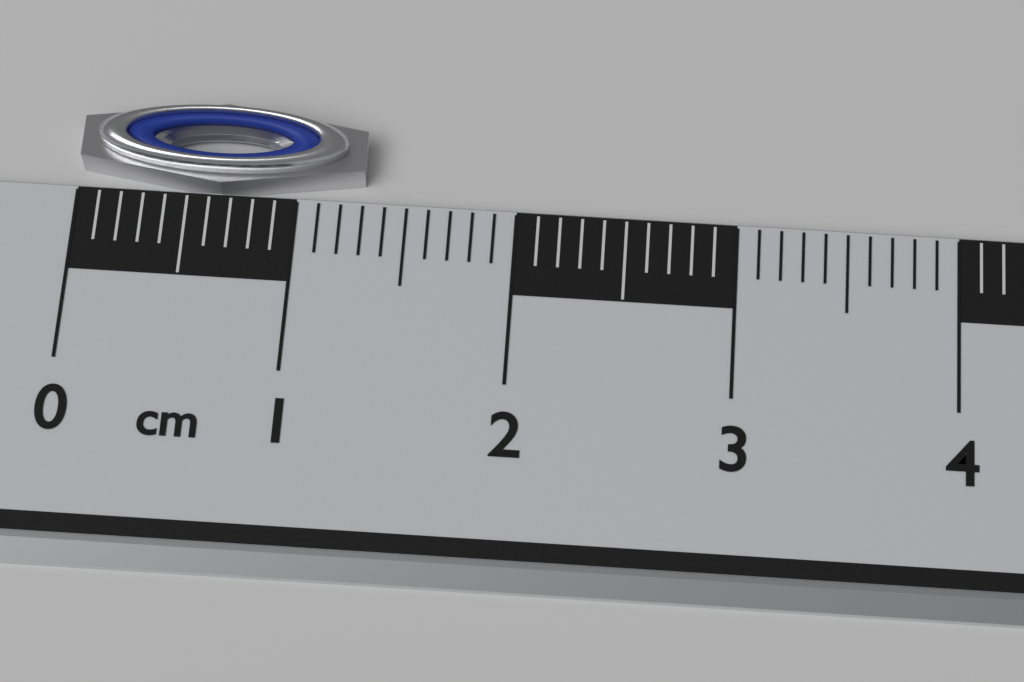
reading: 1.3 cm
